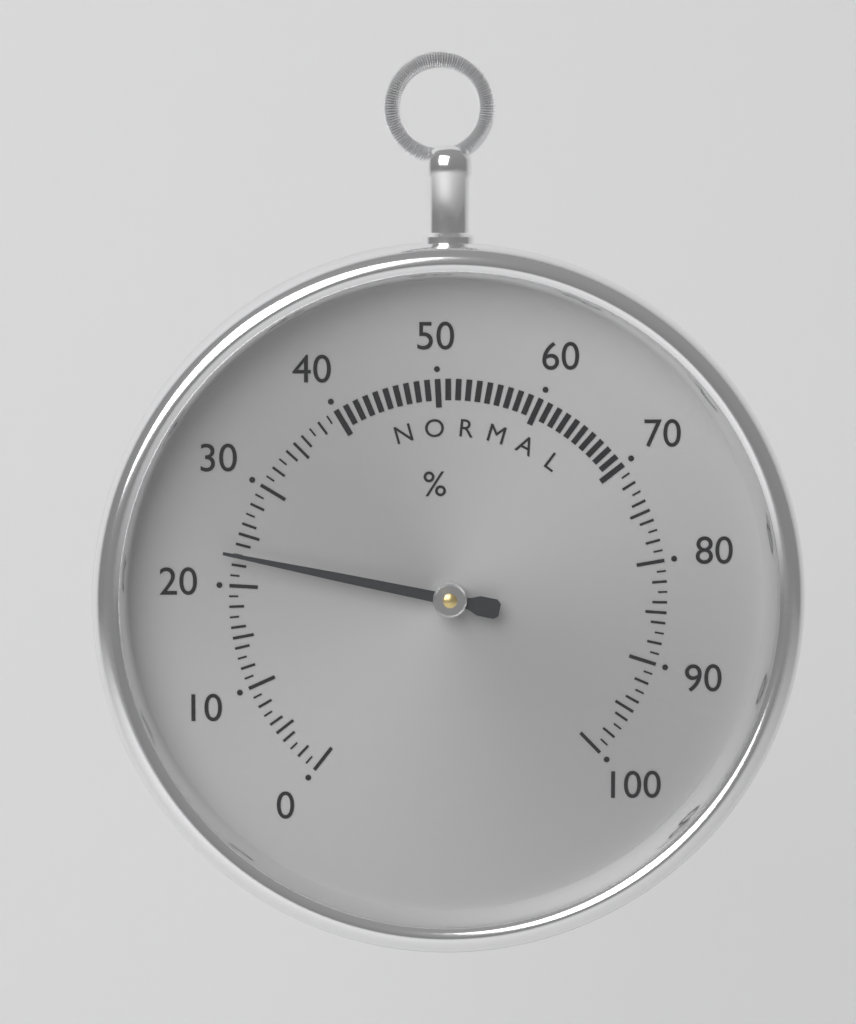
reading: 23 %
